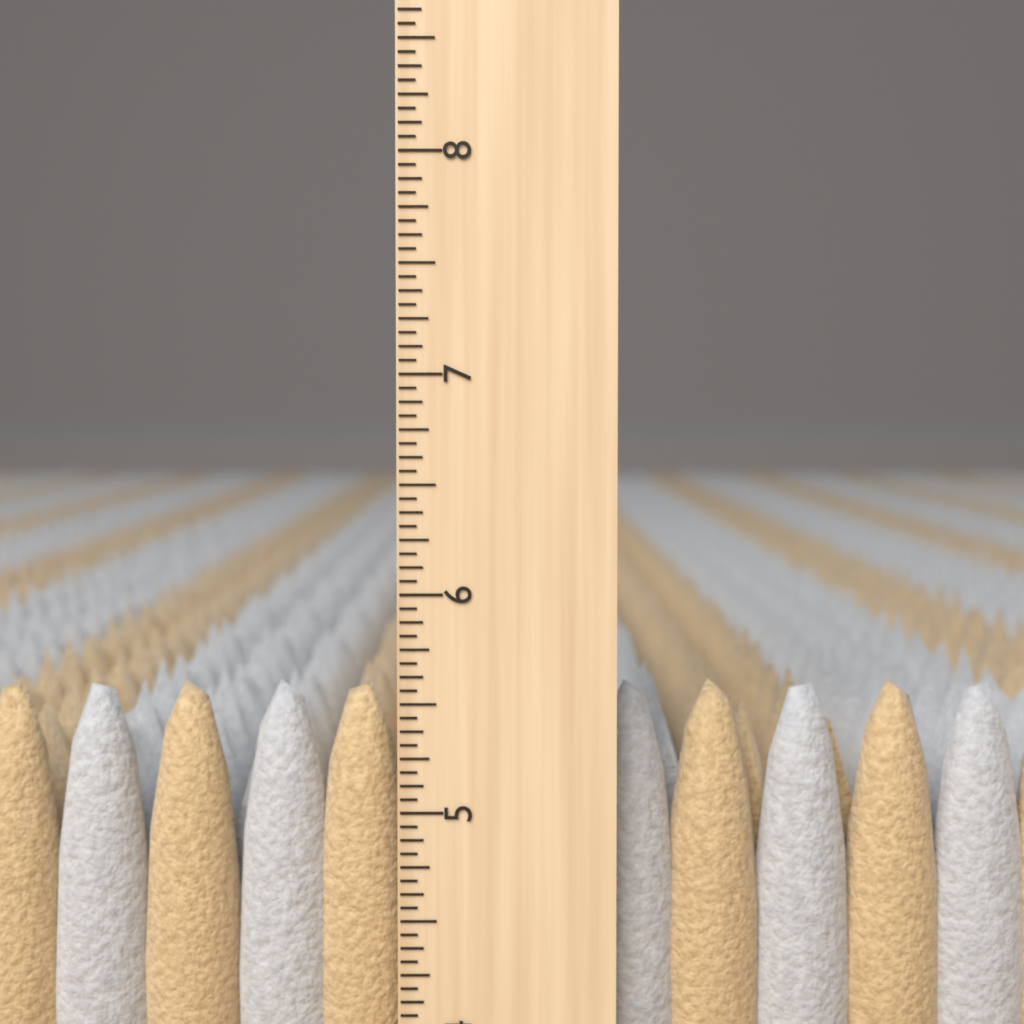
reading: 5.5625 inch
